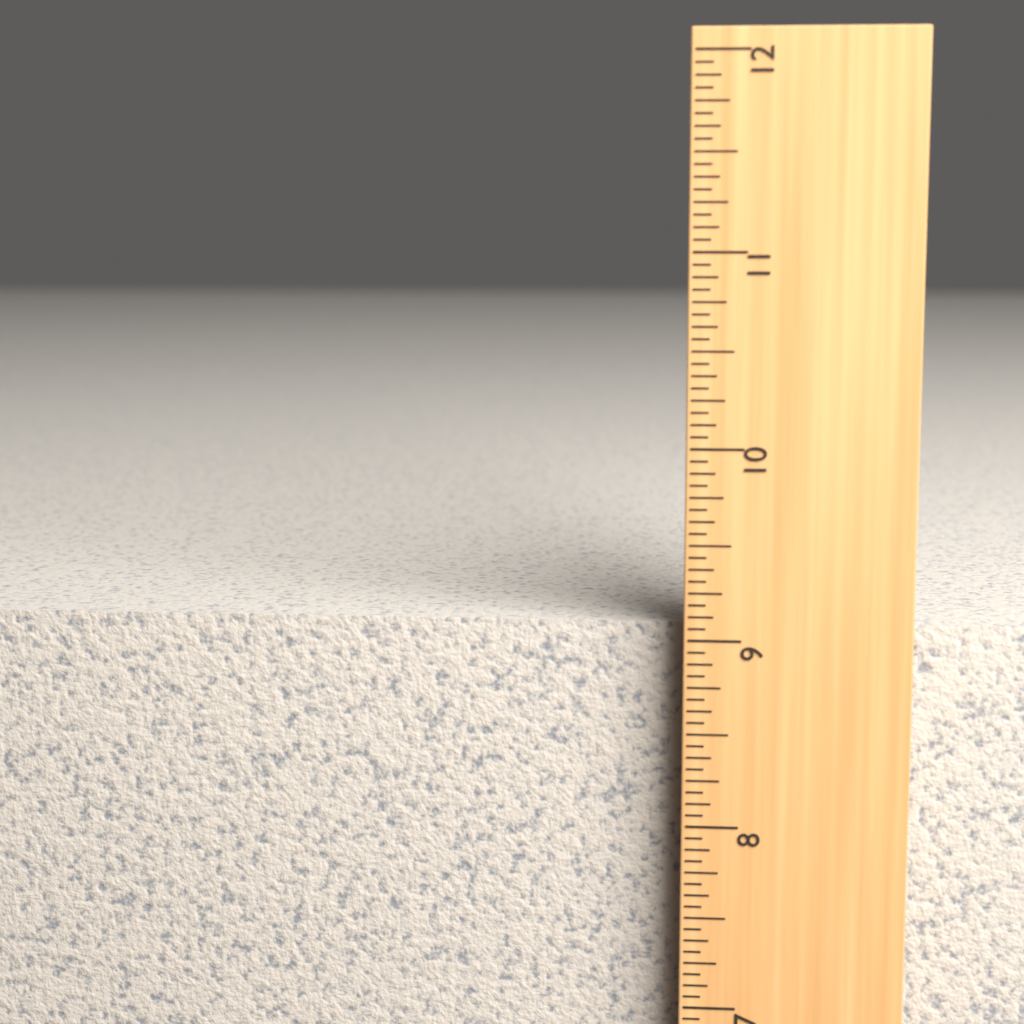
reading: 9.0625 in
